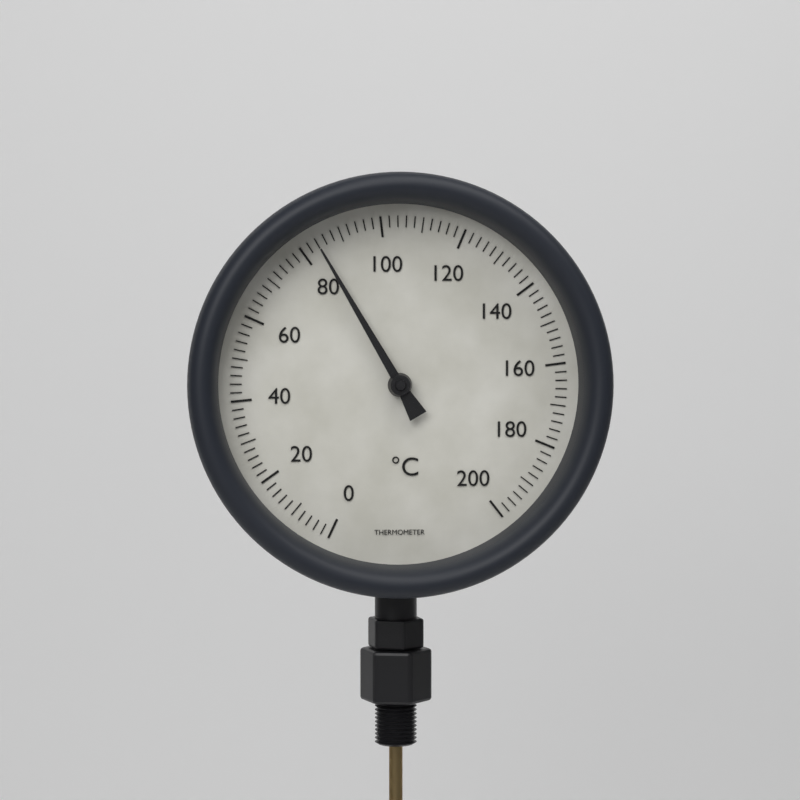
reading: 84 °C
